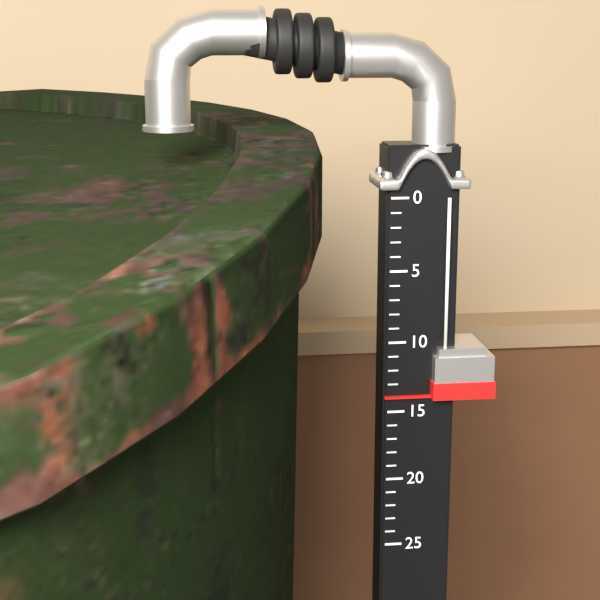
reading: 14 (no unit)
